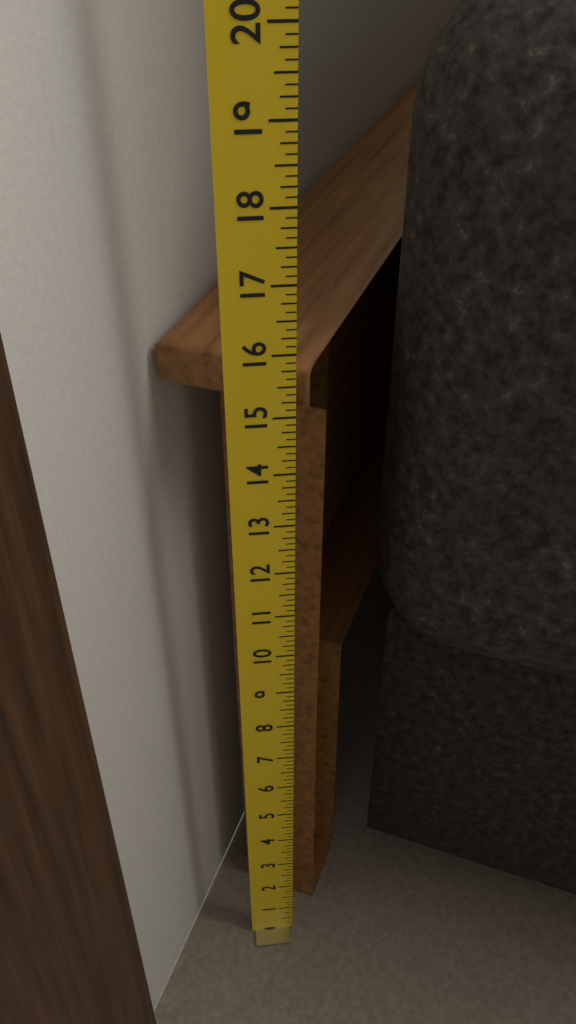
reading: 15.750 in
